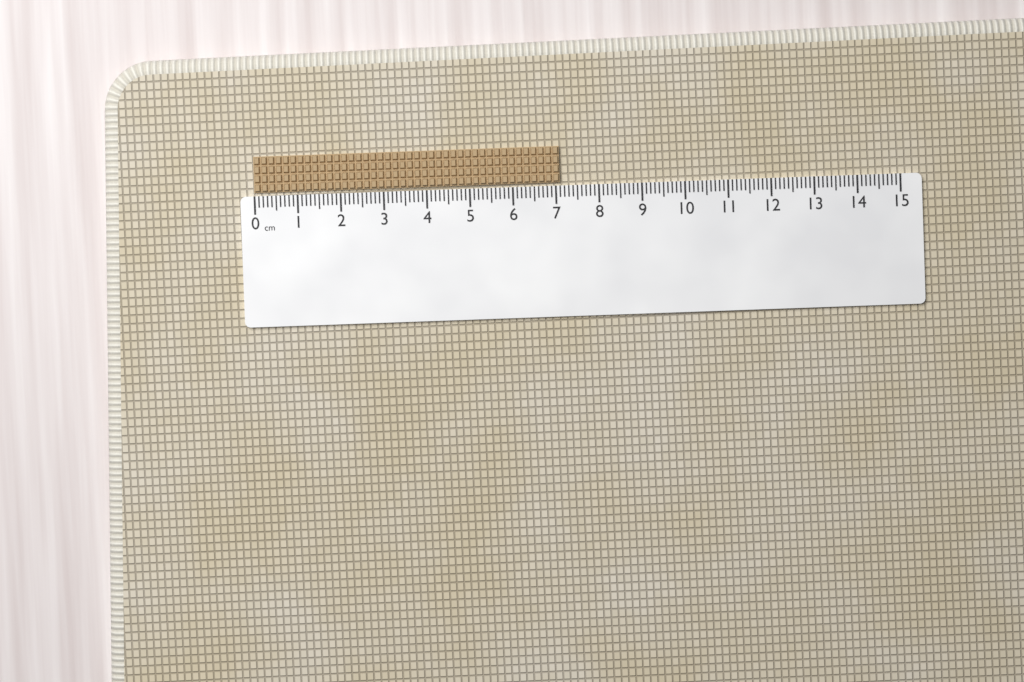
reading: 7.1 cm
